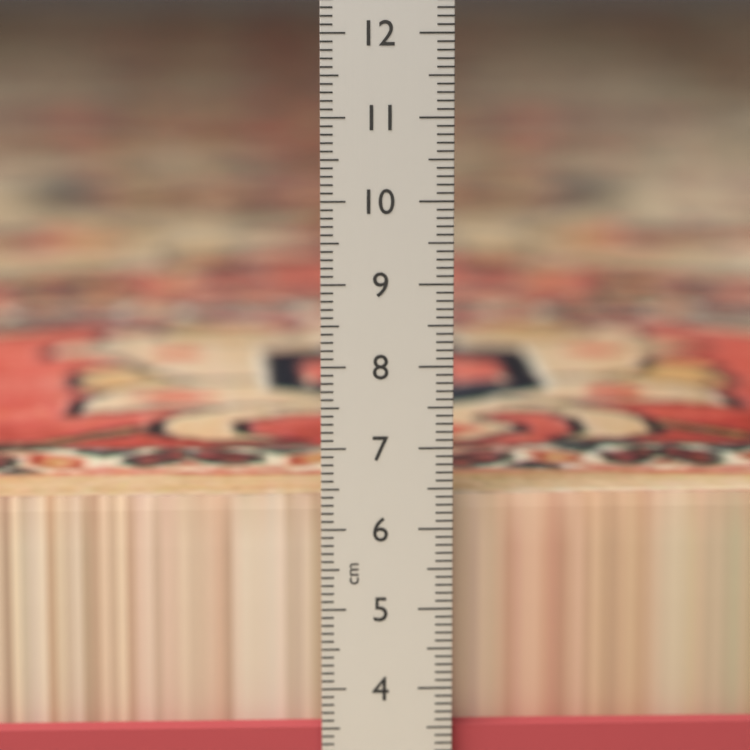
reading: 6.3 cm
